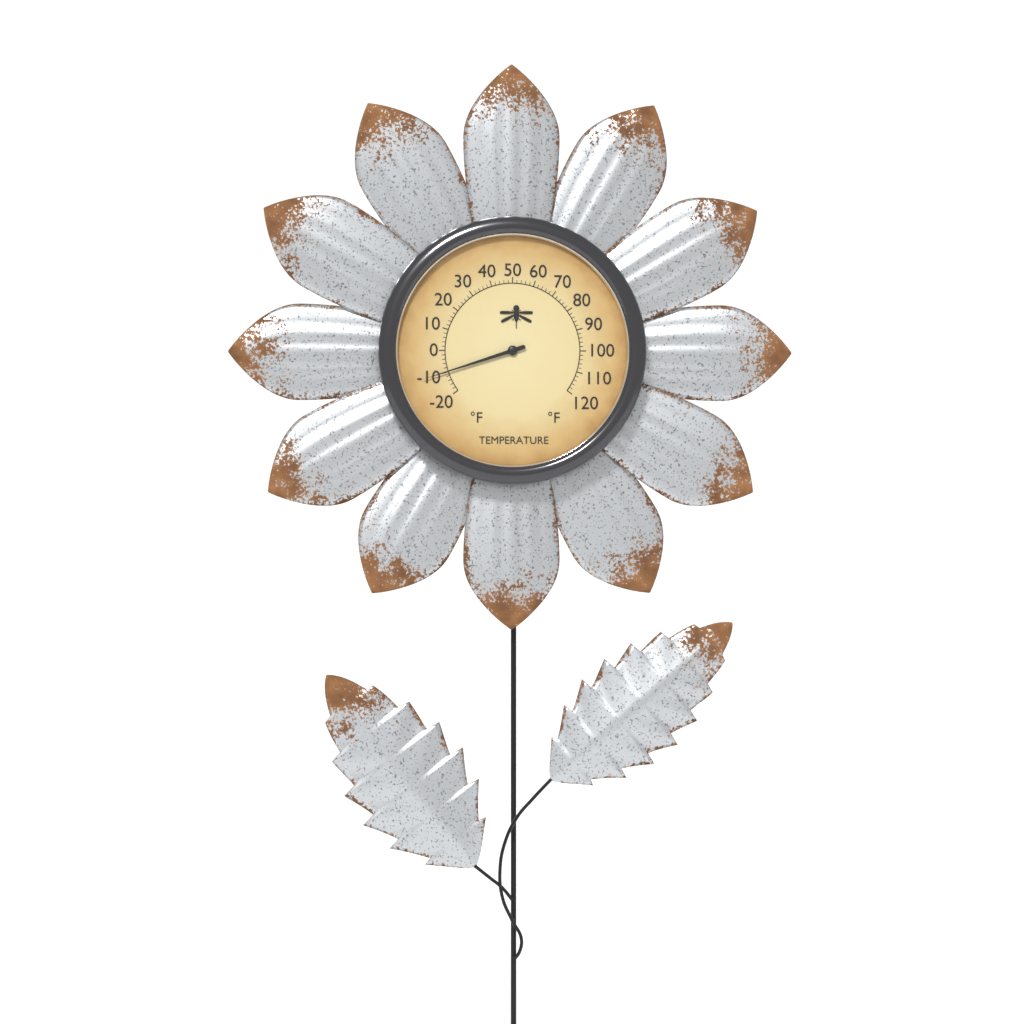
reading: -10 °F
